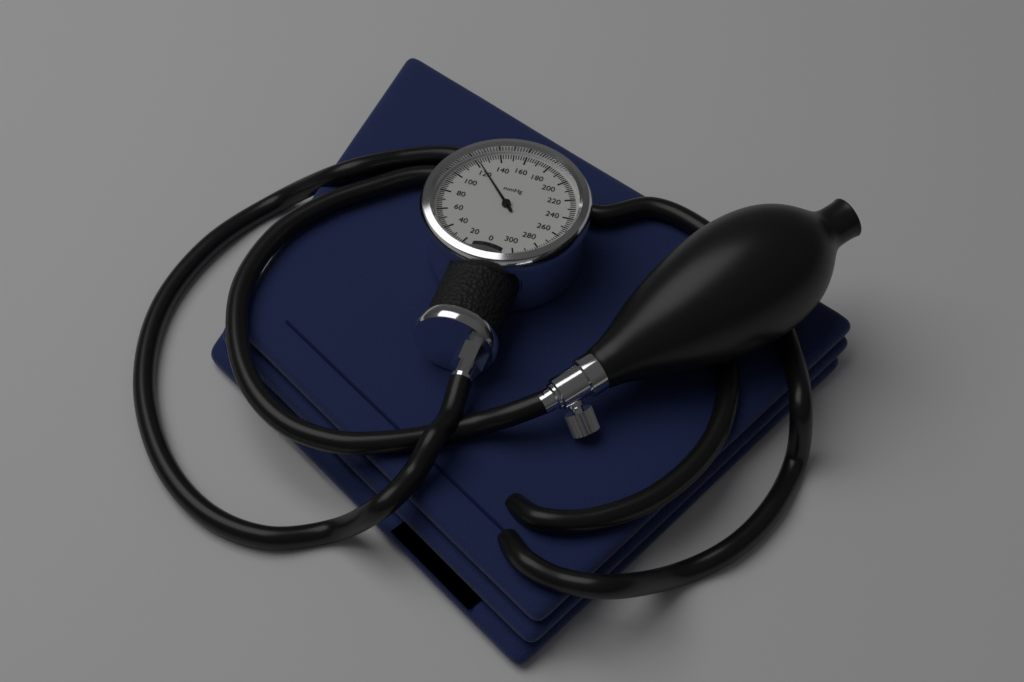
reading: 122 mmHg
